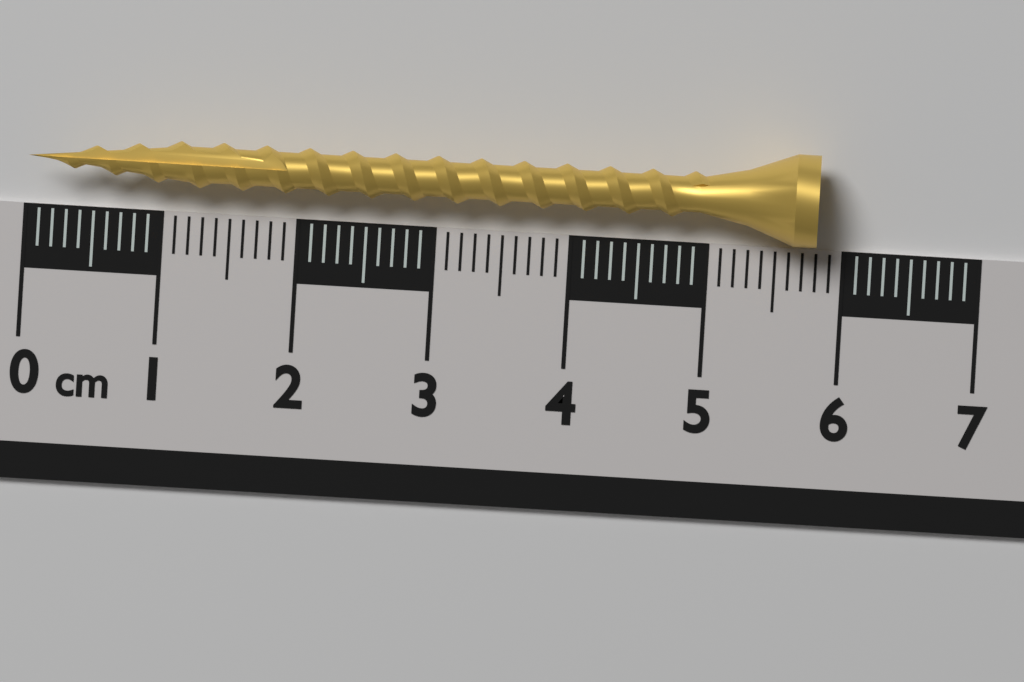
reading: 5.8 cm
